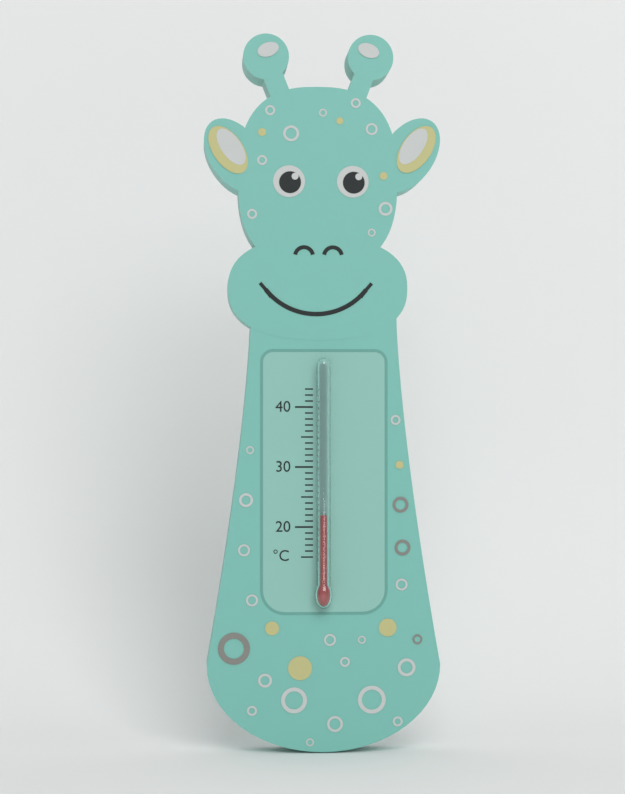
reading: 22 °C
